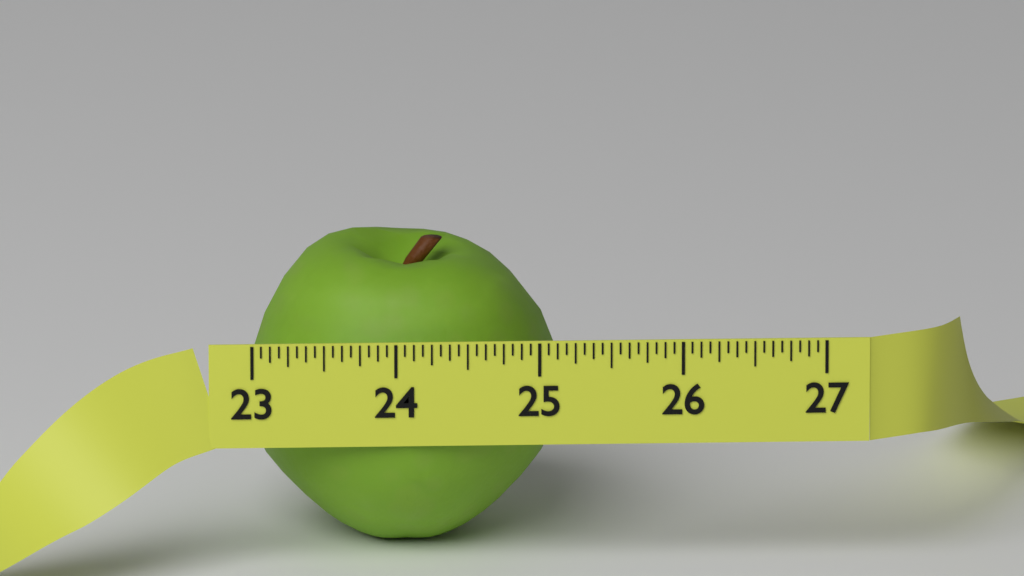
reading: 25.1875 (no unit)
